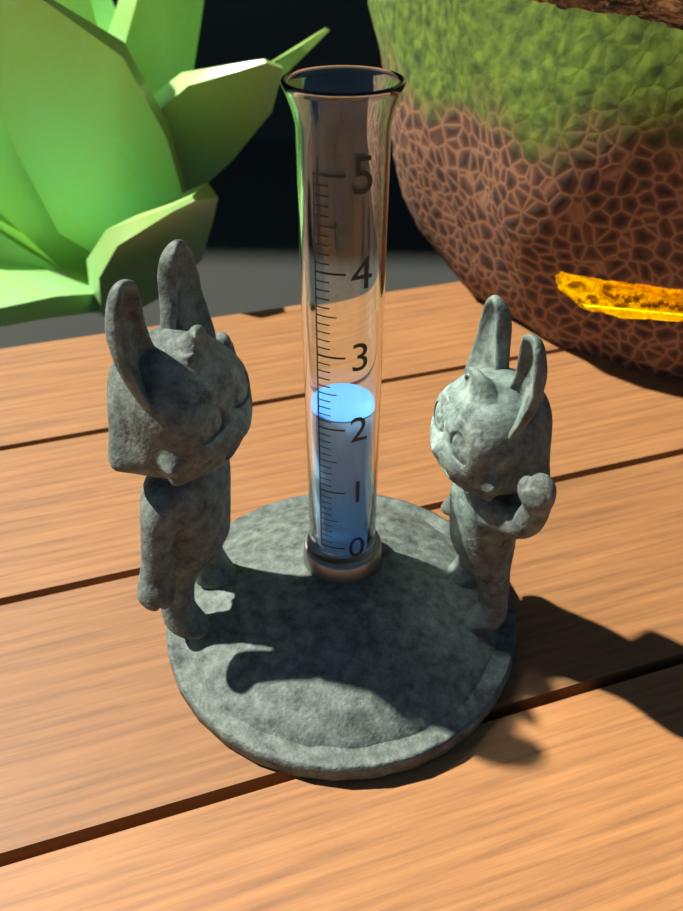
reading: 2.1 (no unit)
